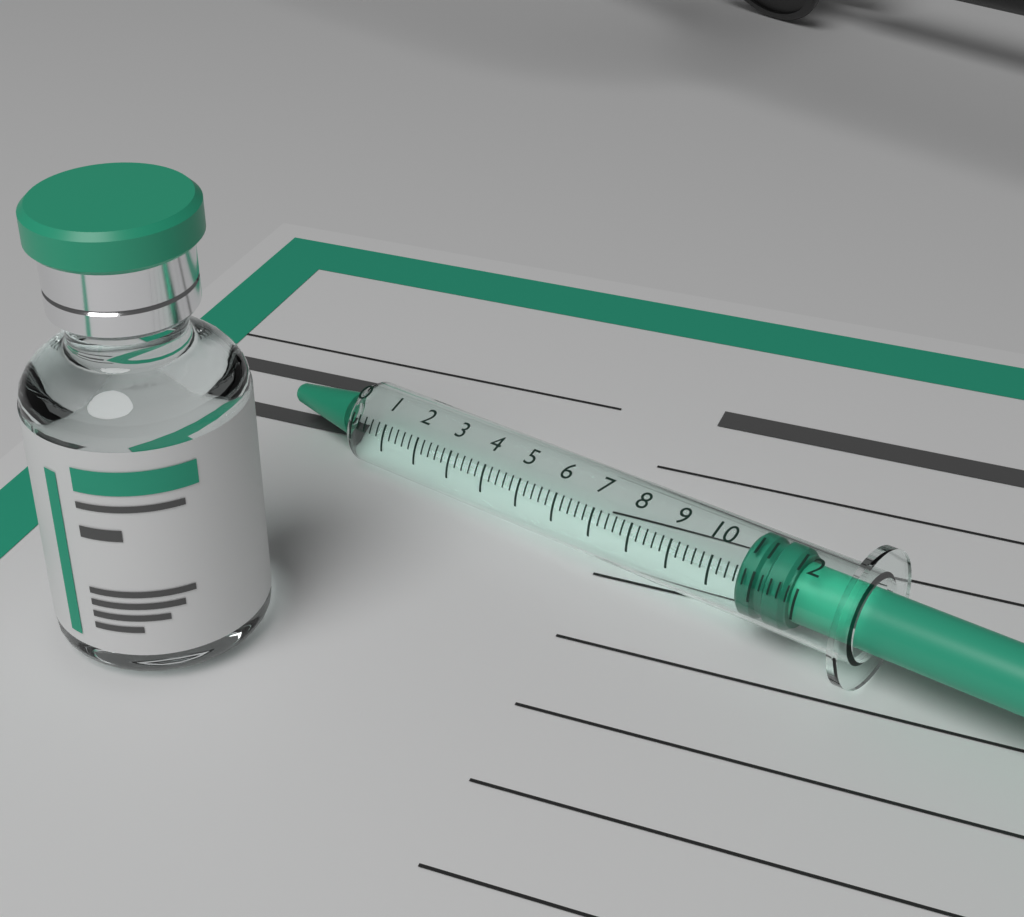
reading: 10.6 (no unit)
